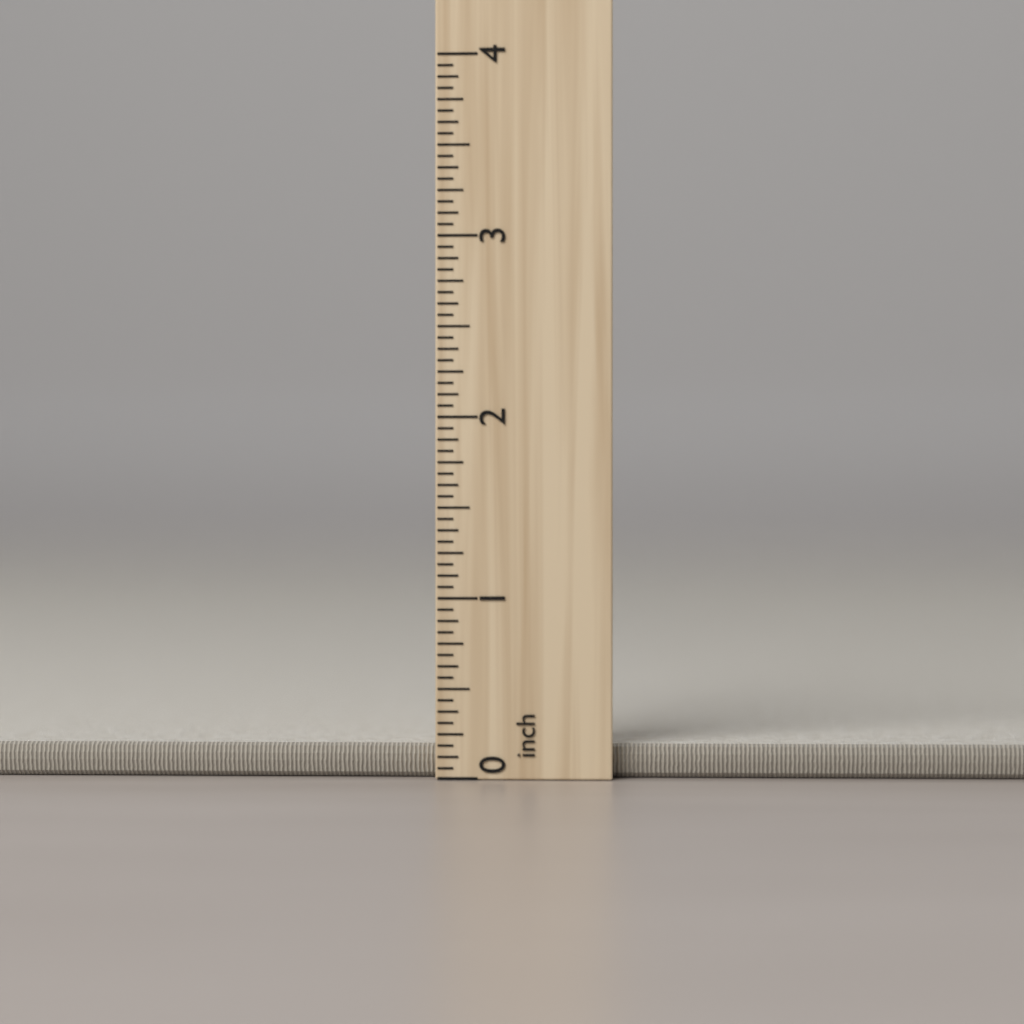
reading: 0.1875 inch
